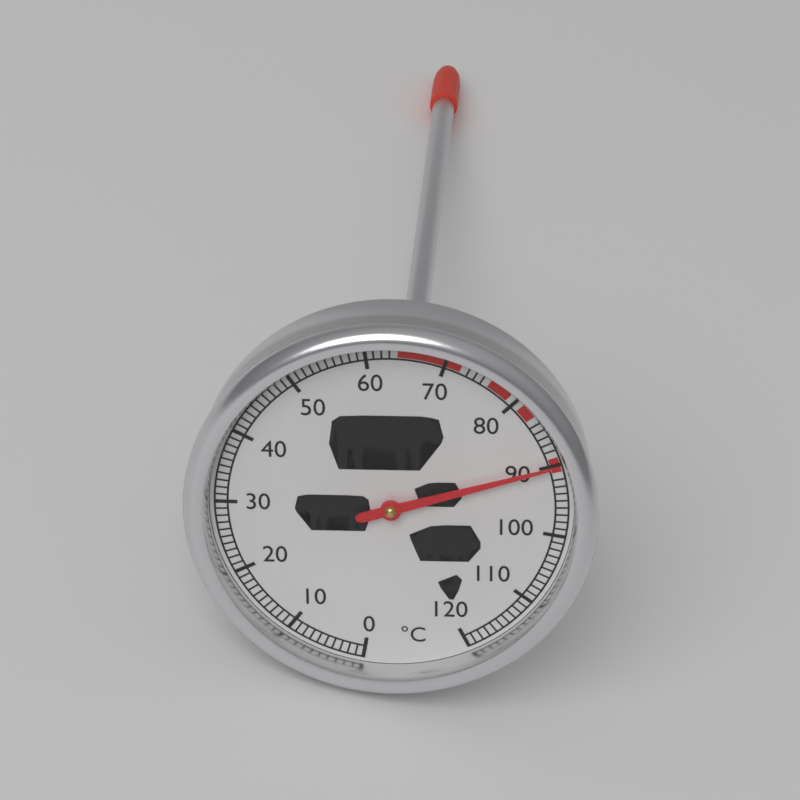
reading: 90 °C
